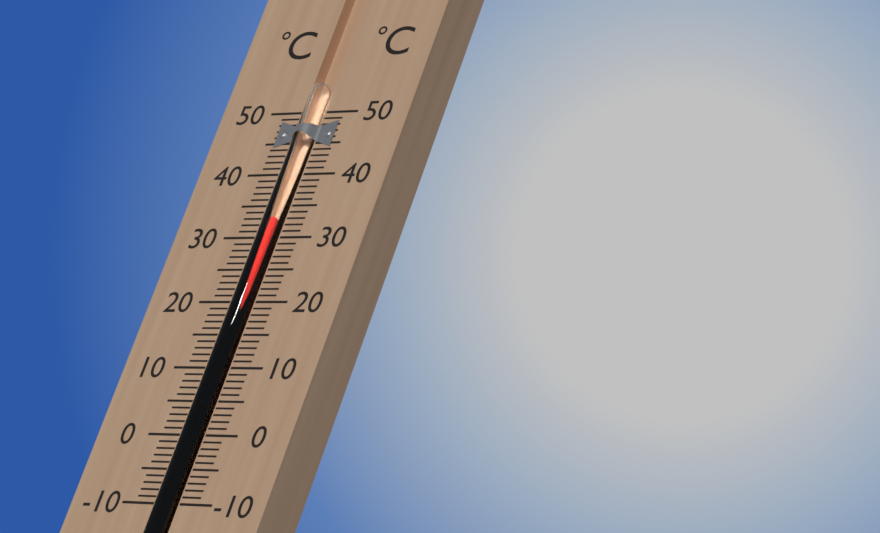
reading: 33 °C
